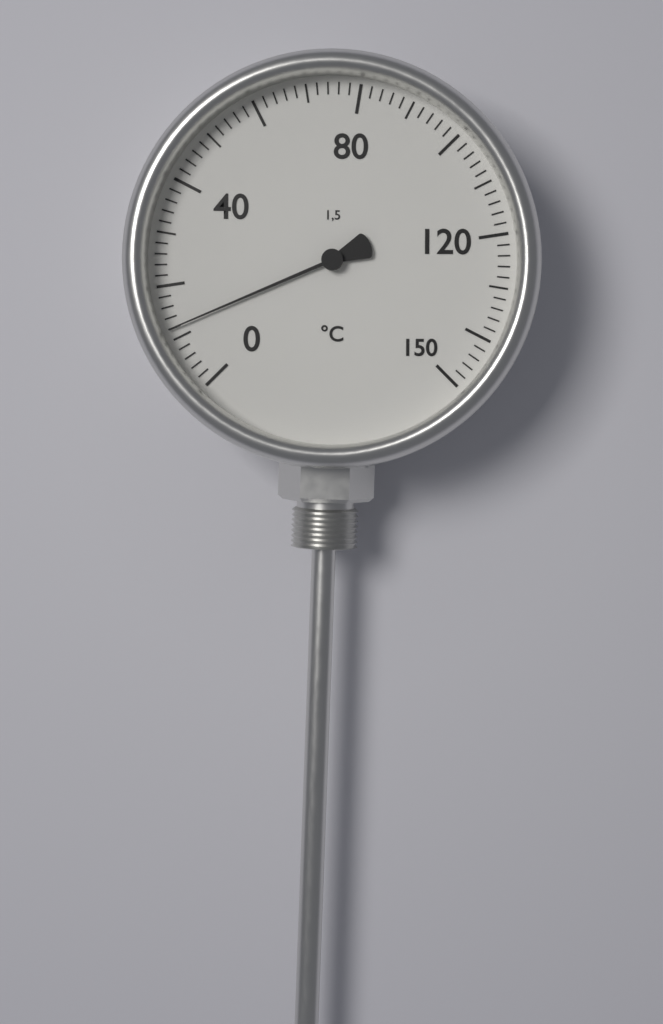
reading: 12 °C
